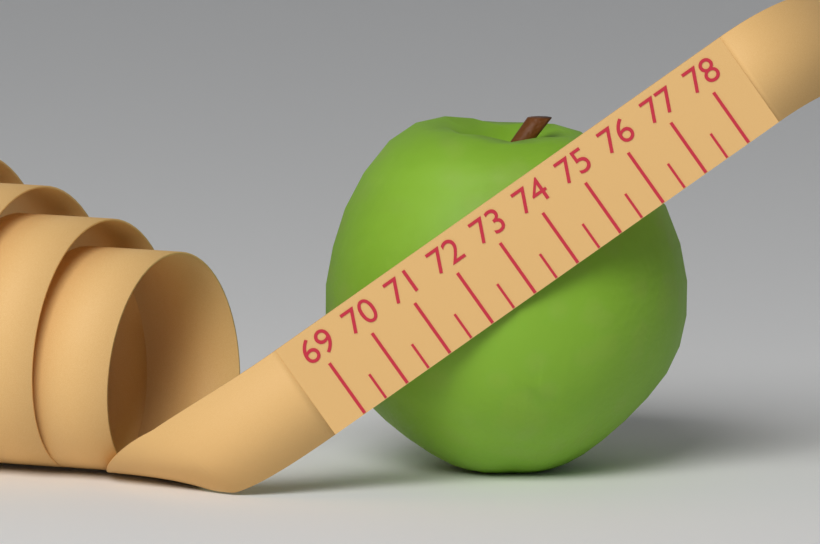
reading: 76.0 (no unit)
